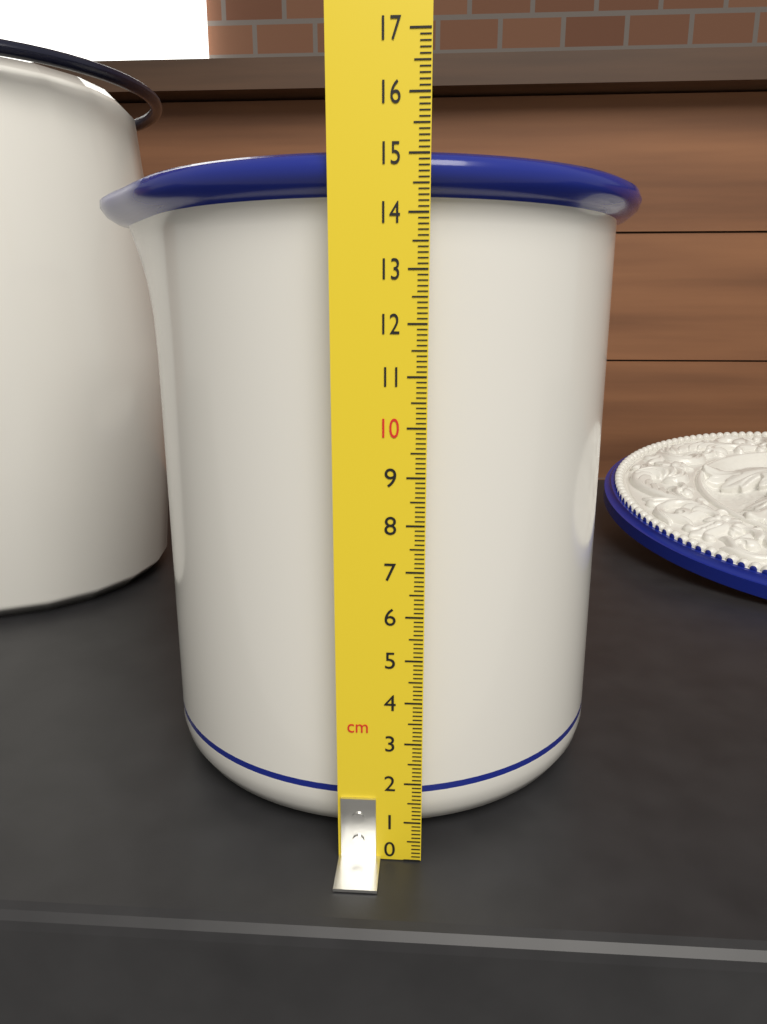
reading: 15.1 cm
